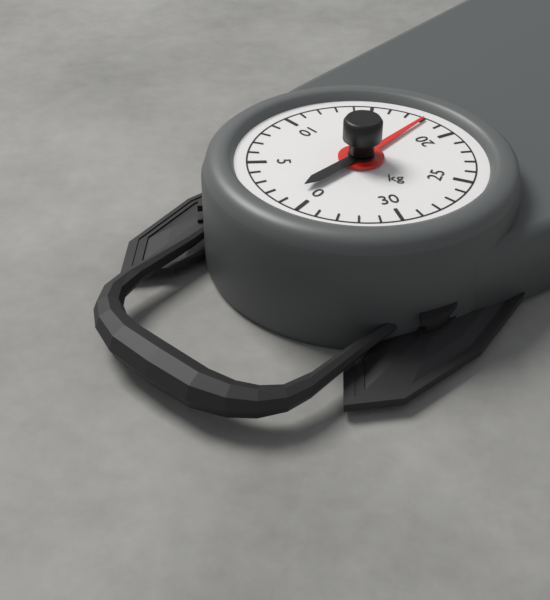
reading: 18 kg
